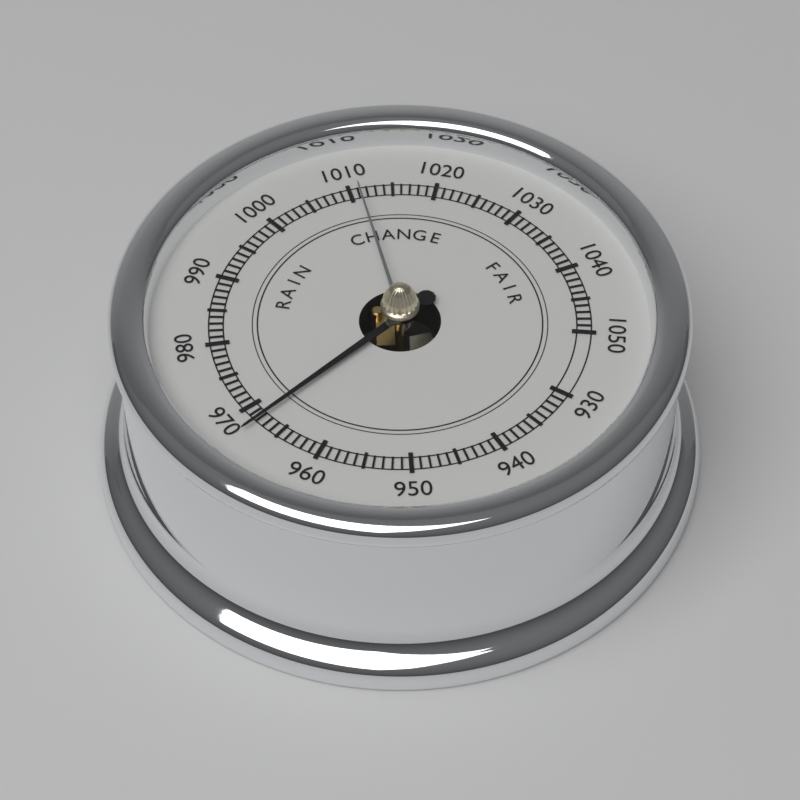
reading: 968 (no unit)
